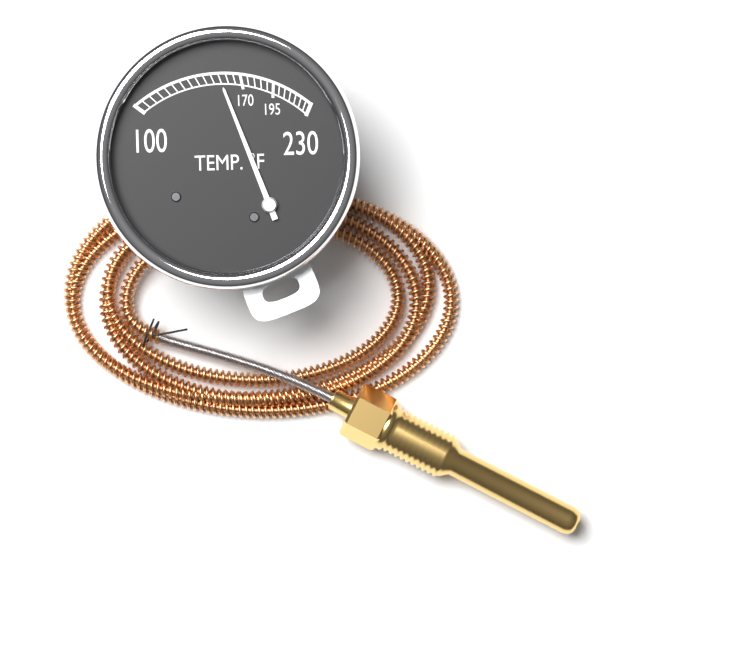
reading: 155 °F
